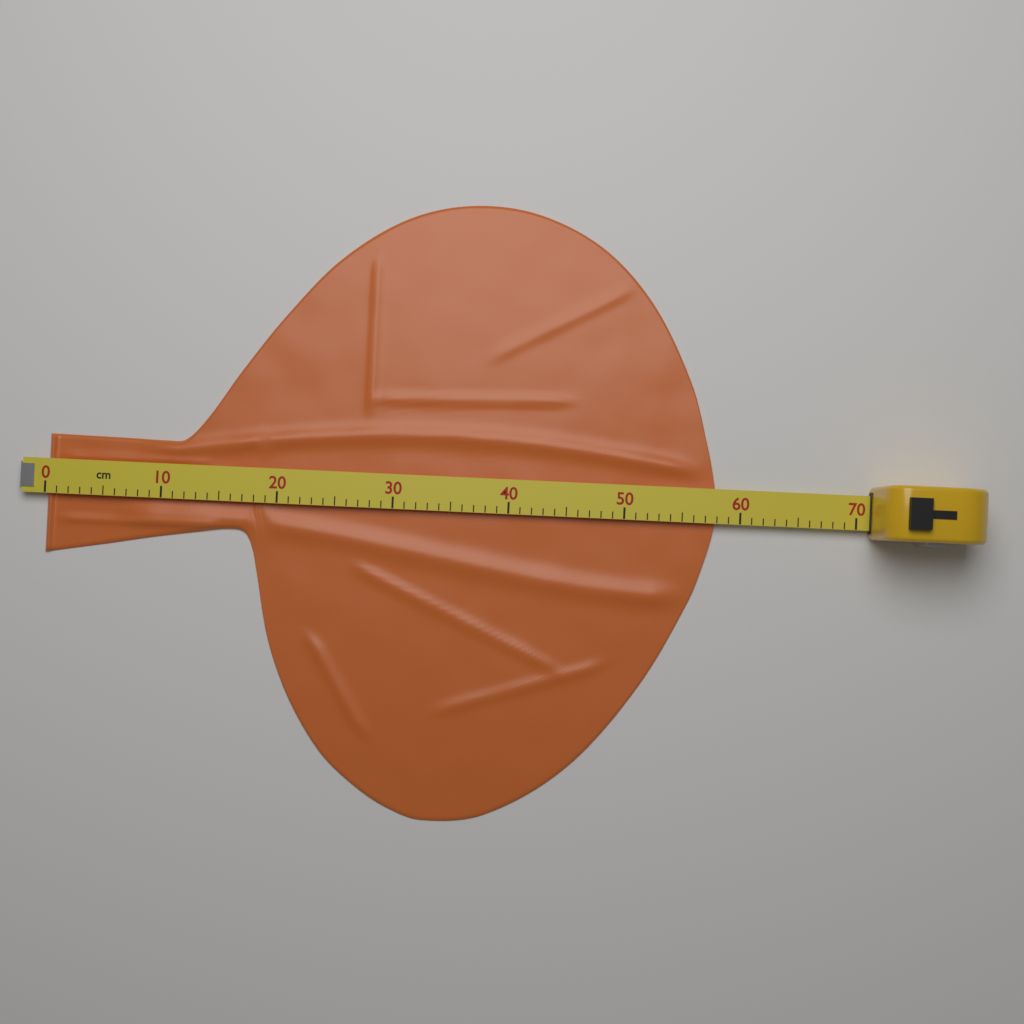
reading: 58 cm
